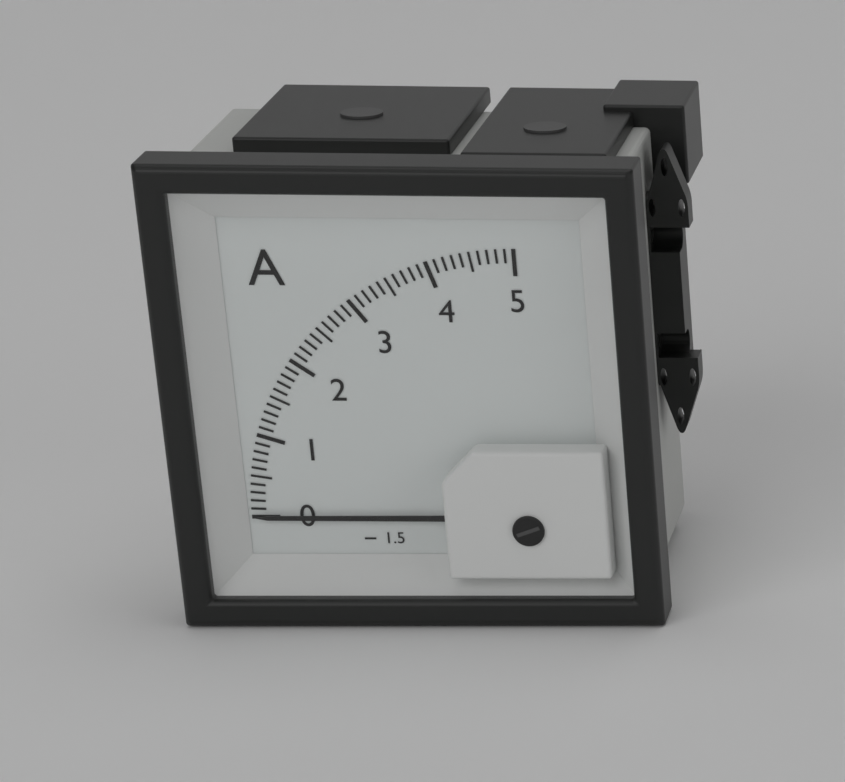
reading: 0.0 A
